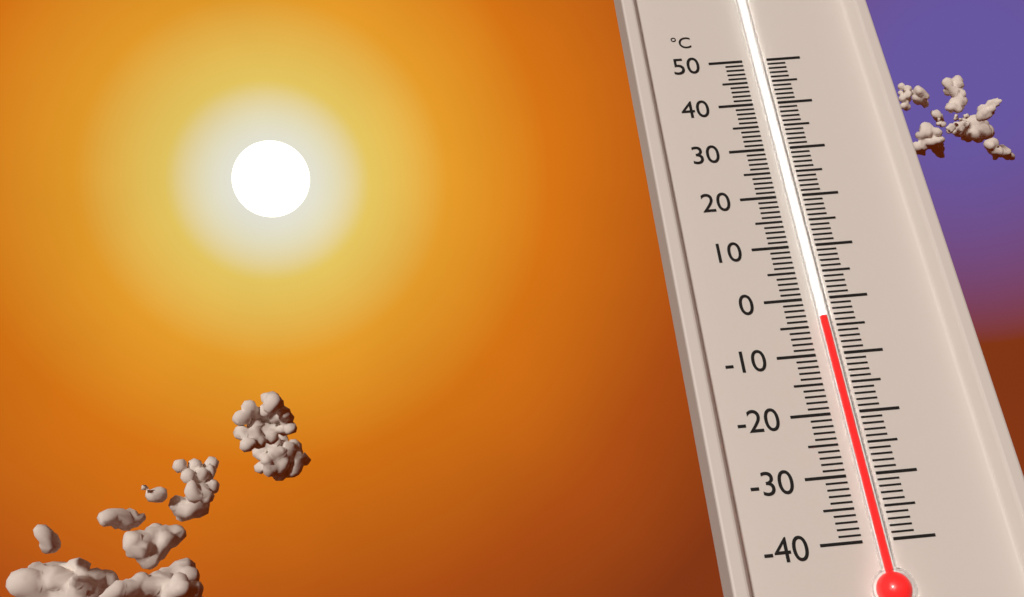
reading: -4 °C
